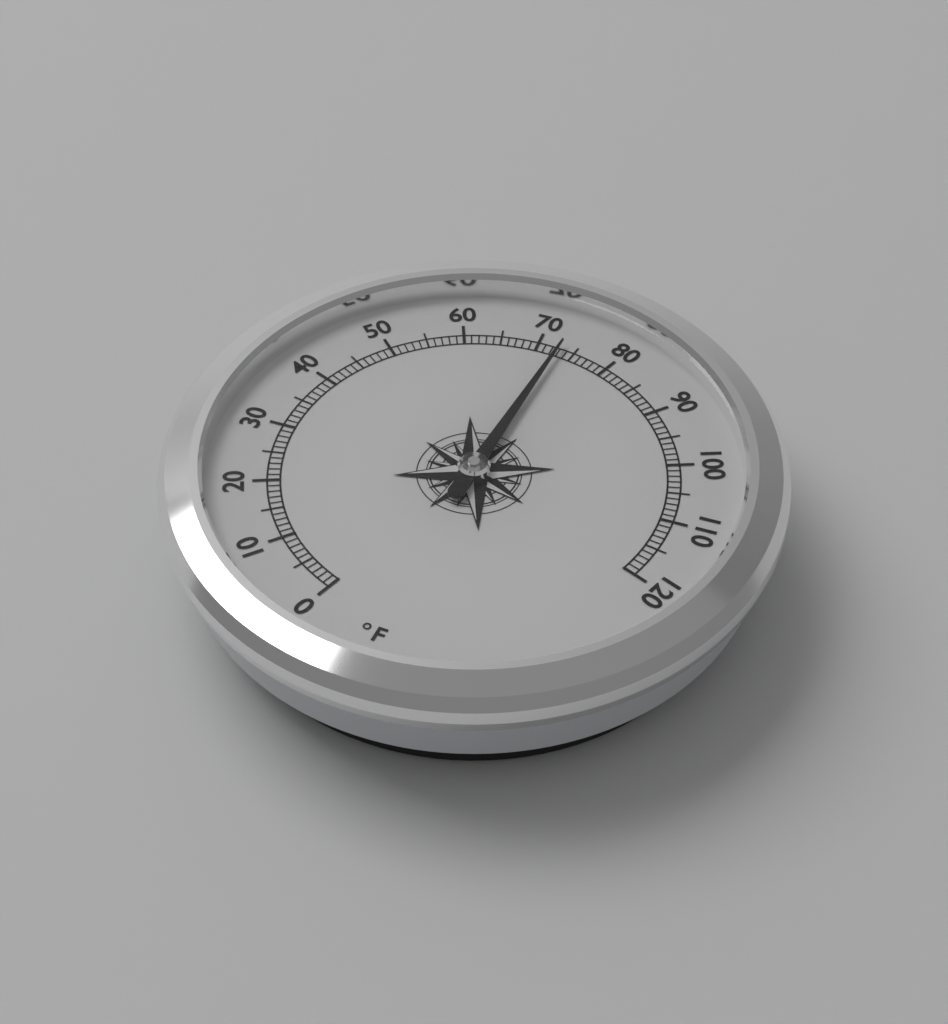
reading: 73 °F
